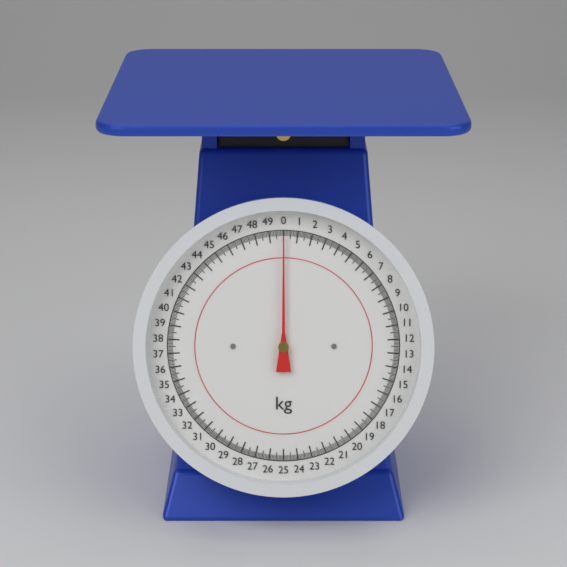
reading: 0.0 kg
